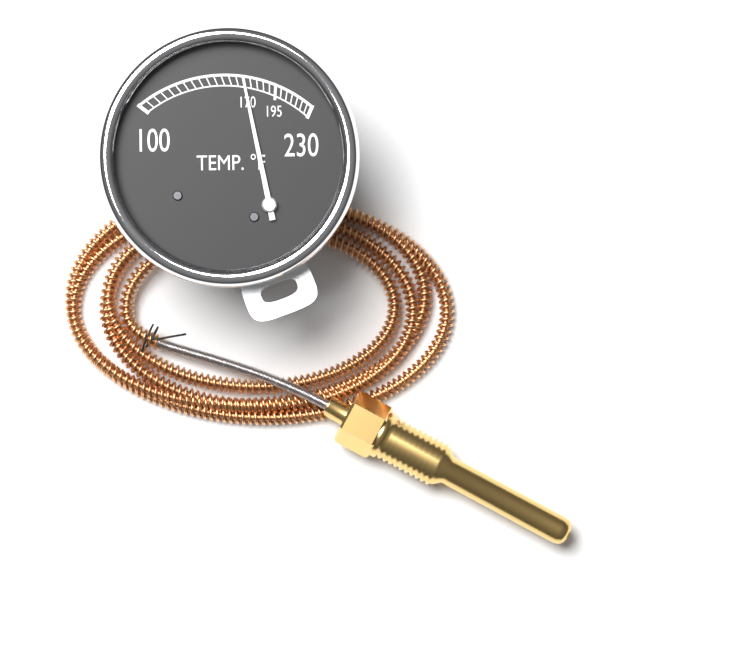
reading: 170 °F
